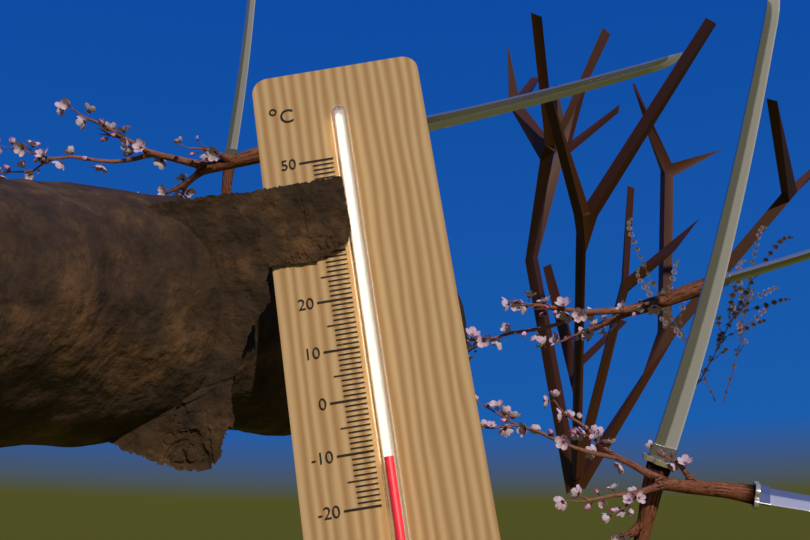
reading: -12 °C
